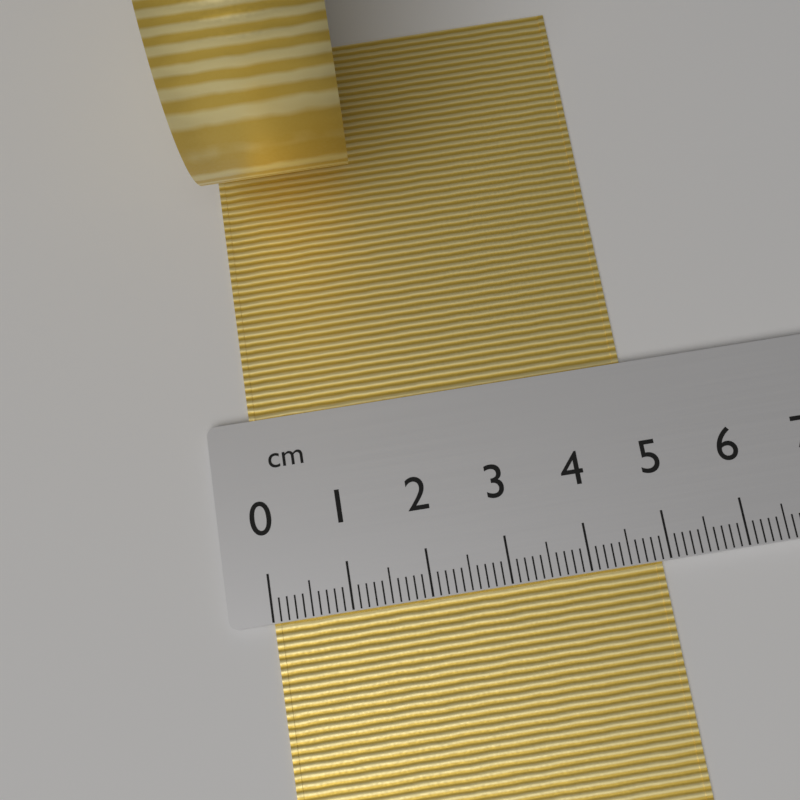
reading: 4.9 cm
